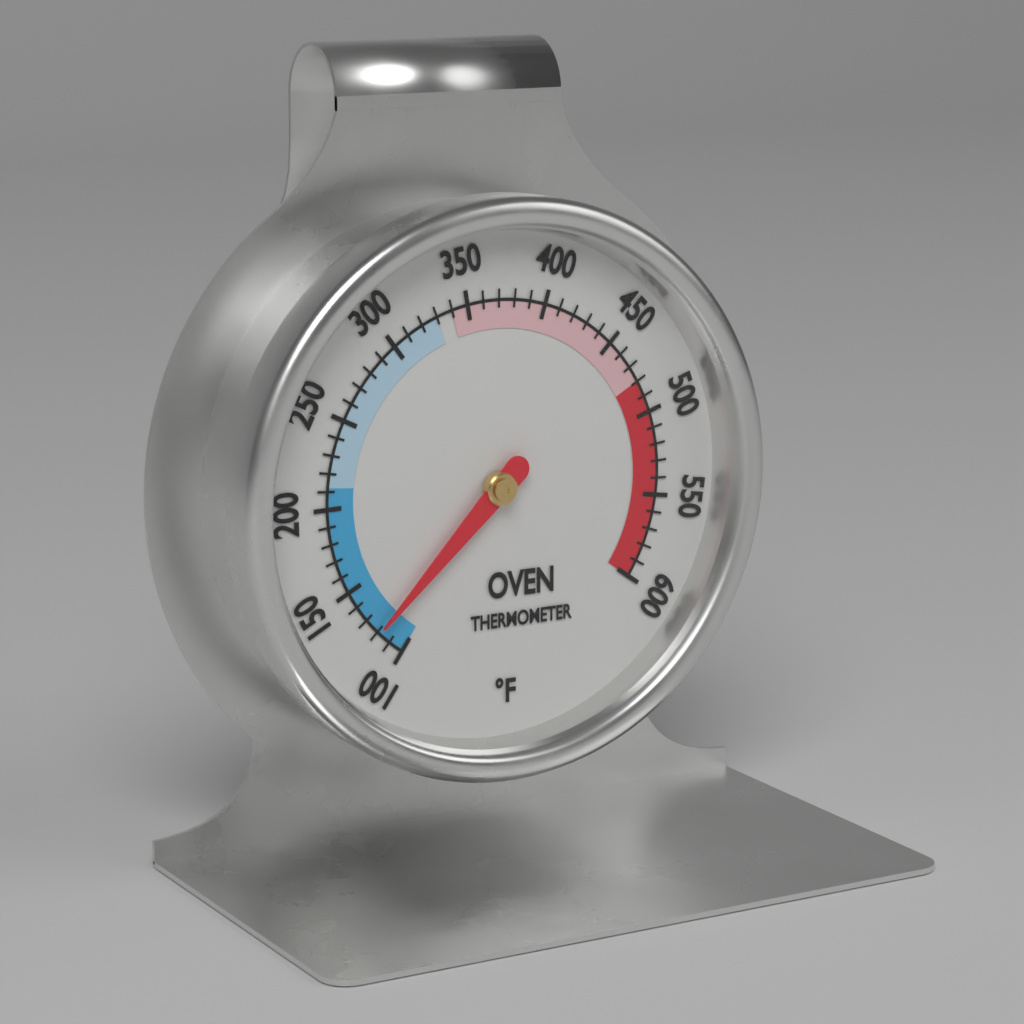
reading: 120 °F
